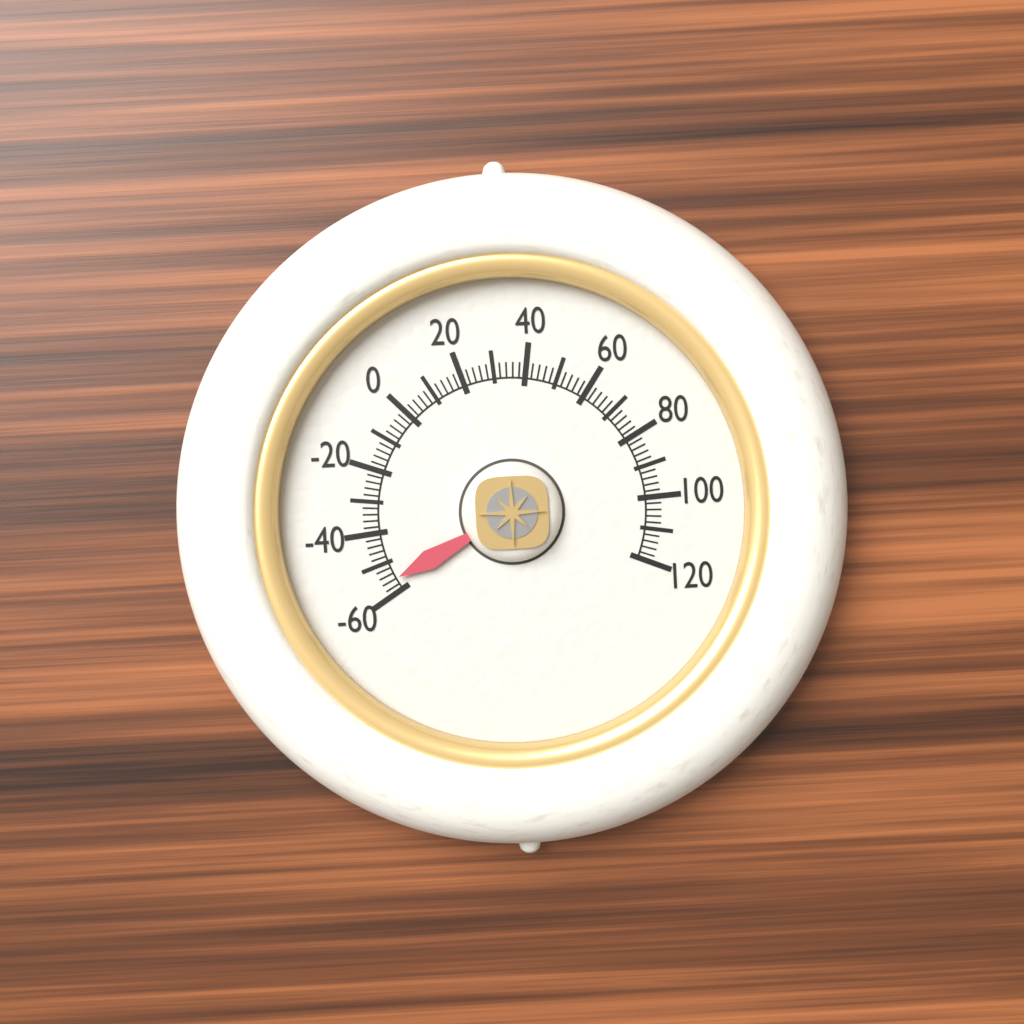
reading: -56 (no unit)
